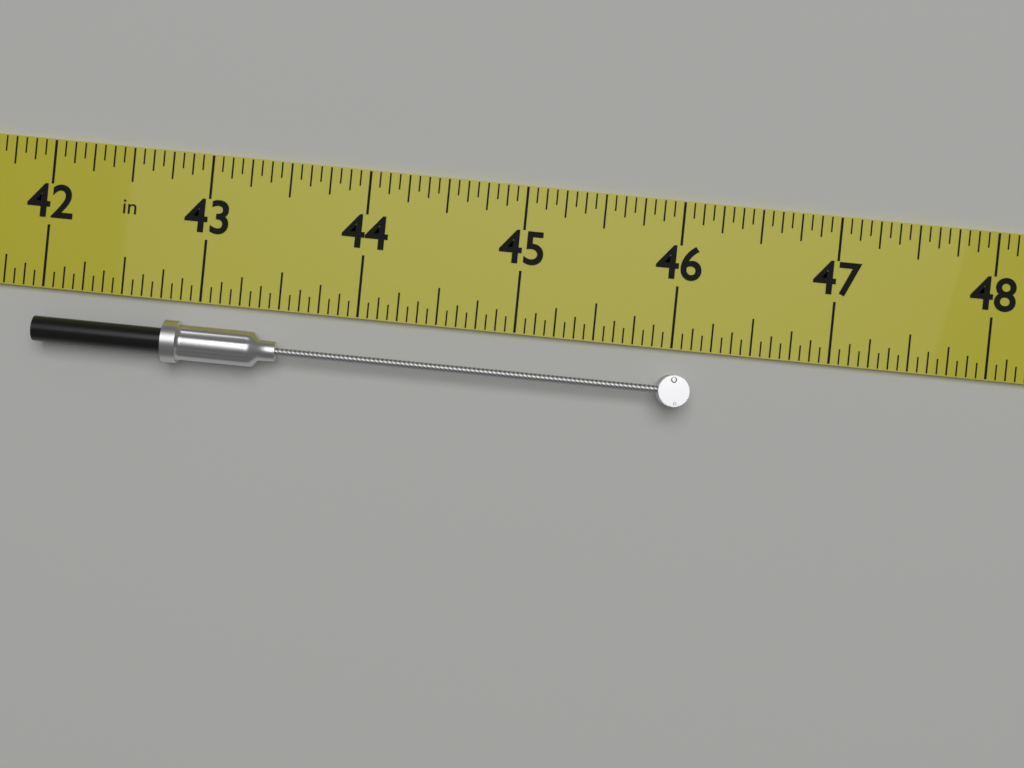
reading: 46.1250 in
